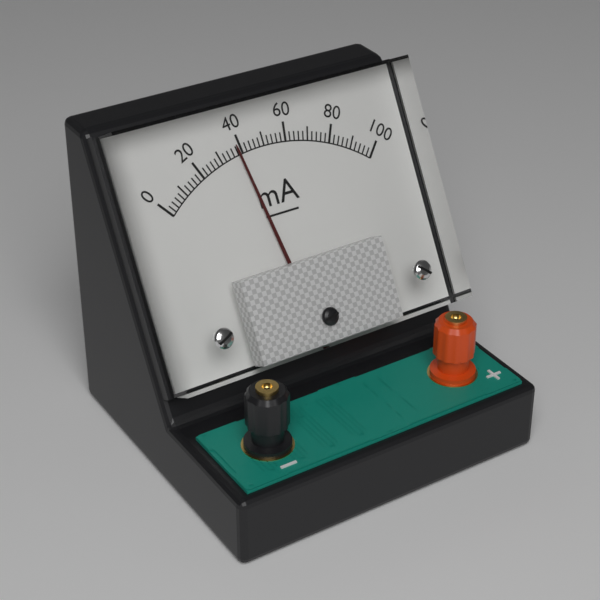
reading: 38 mA
